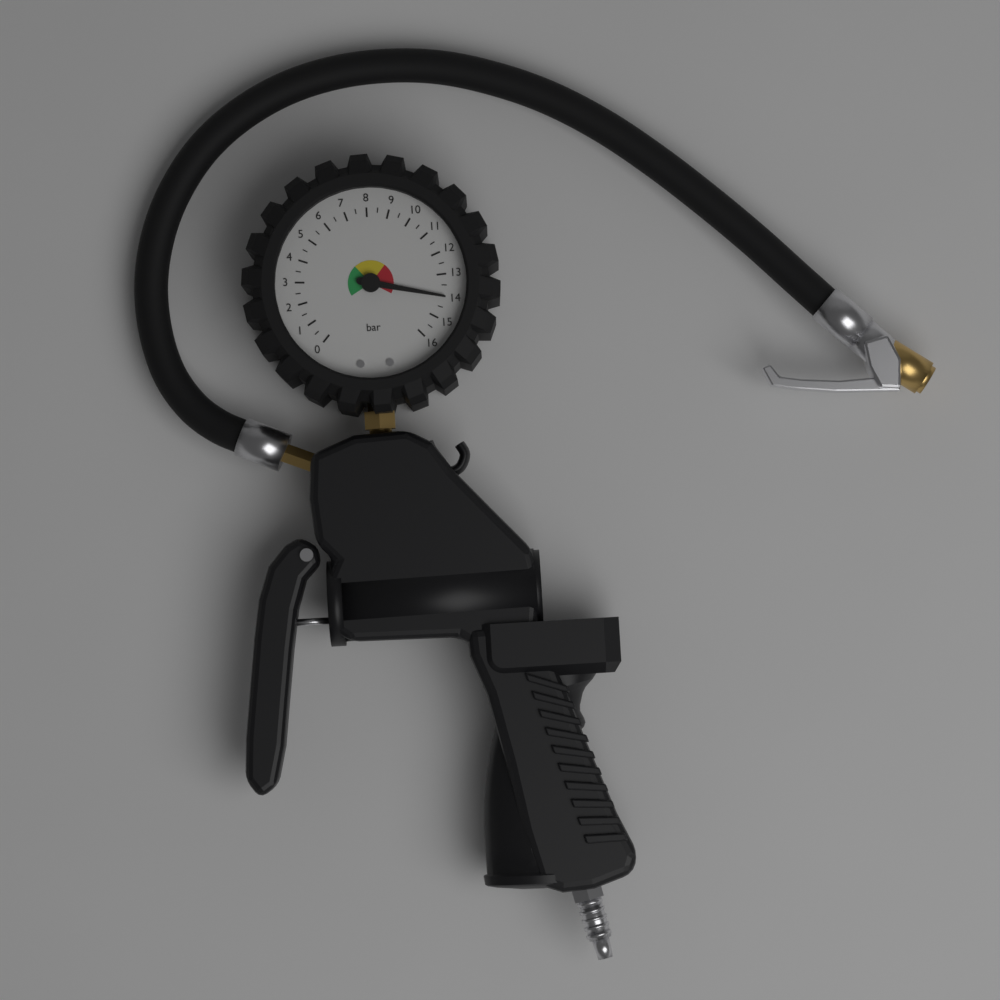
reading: 14.0 bar
